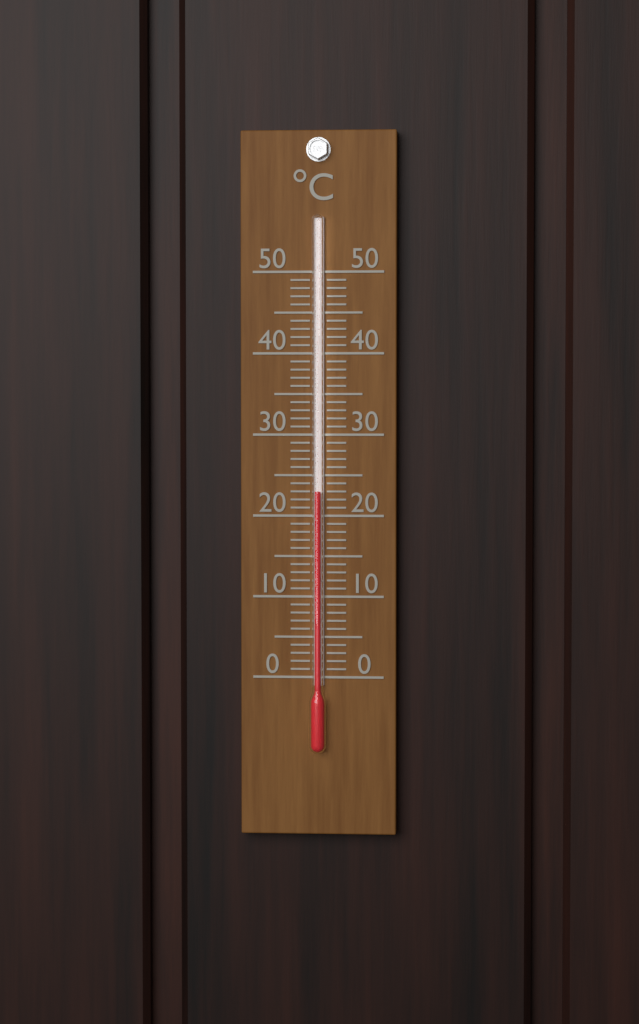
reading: 23 °C
